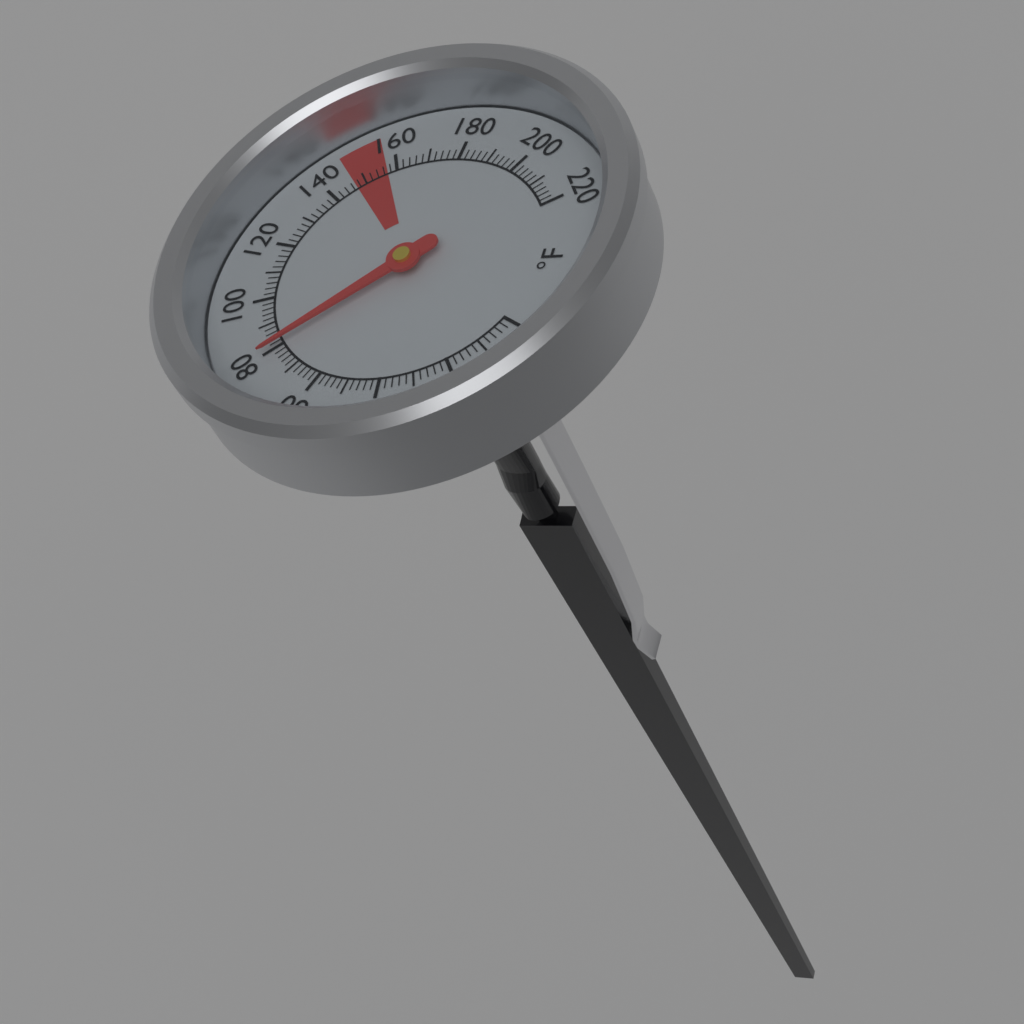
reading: 80 °F
